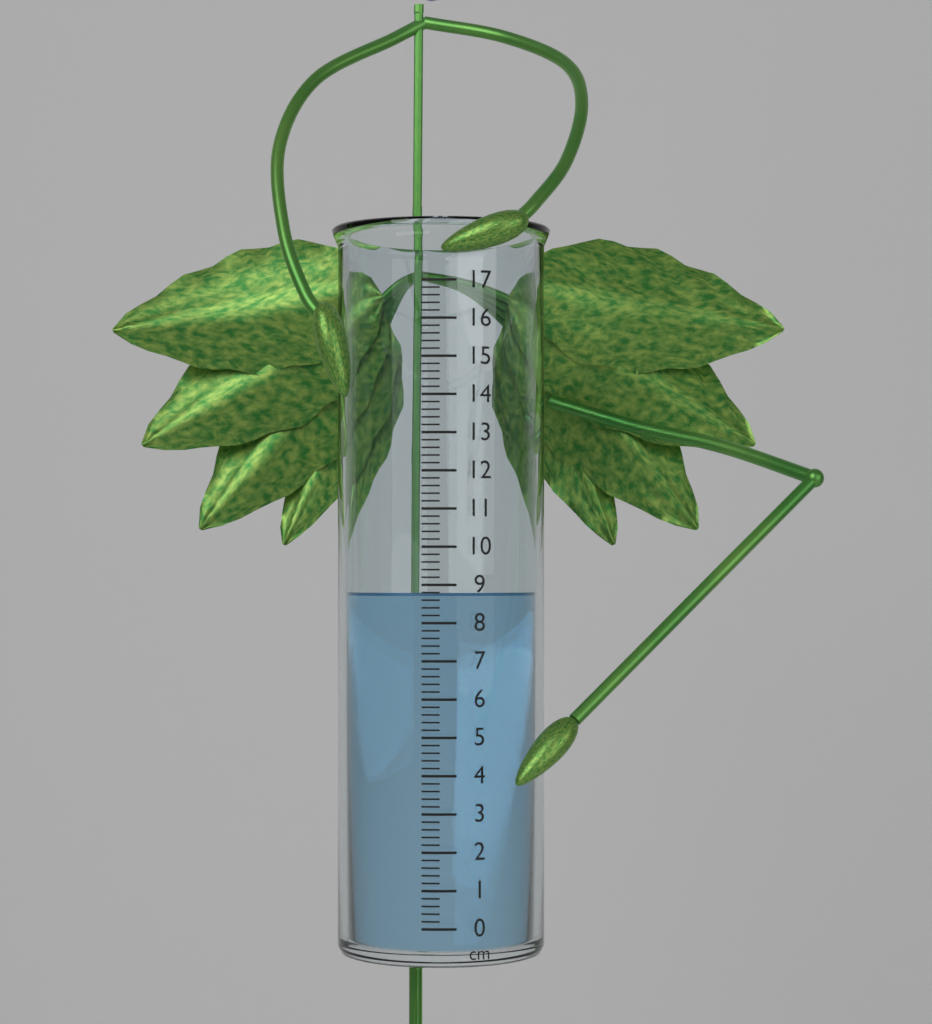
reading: 8.8 cm
